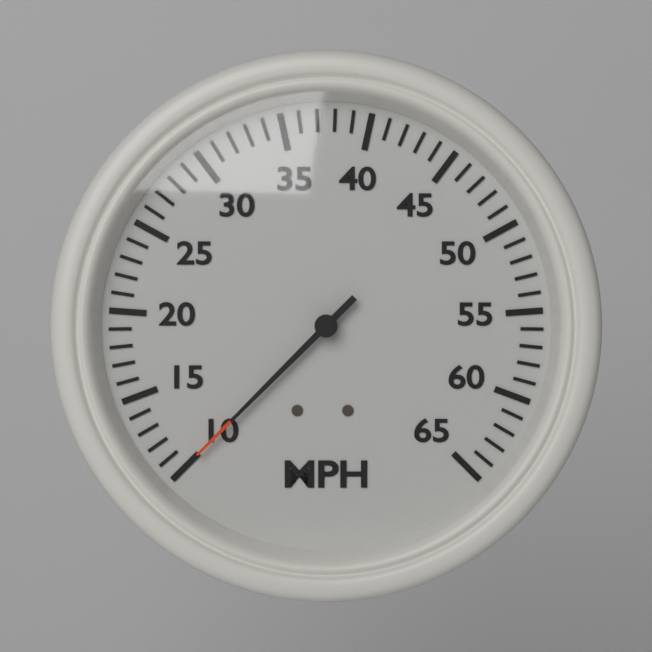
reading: 10 MPH
